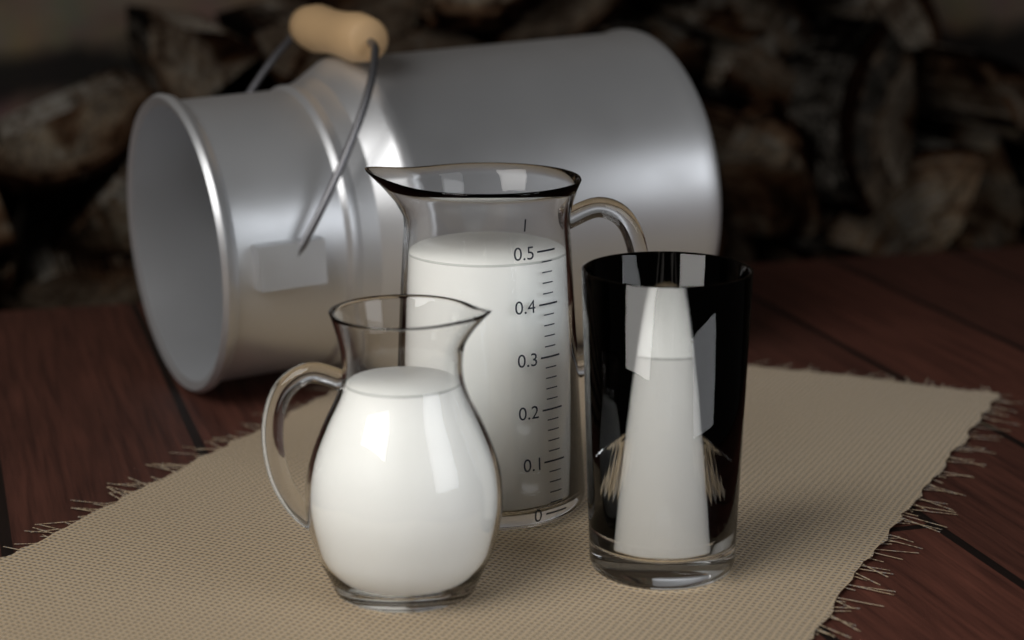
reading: 0.48 l
